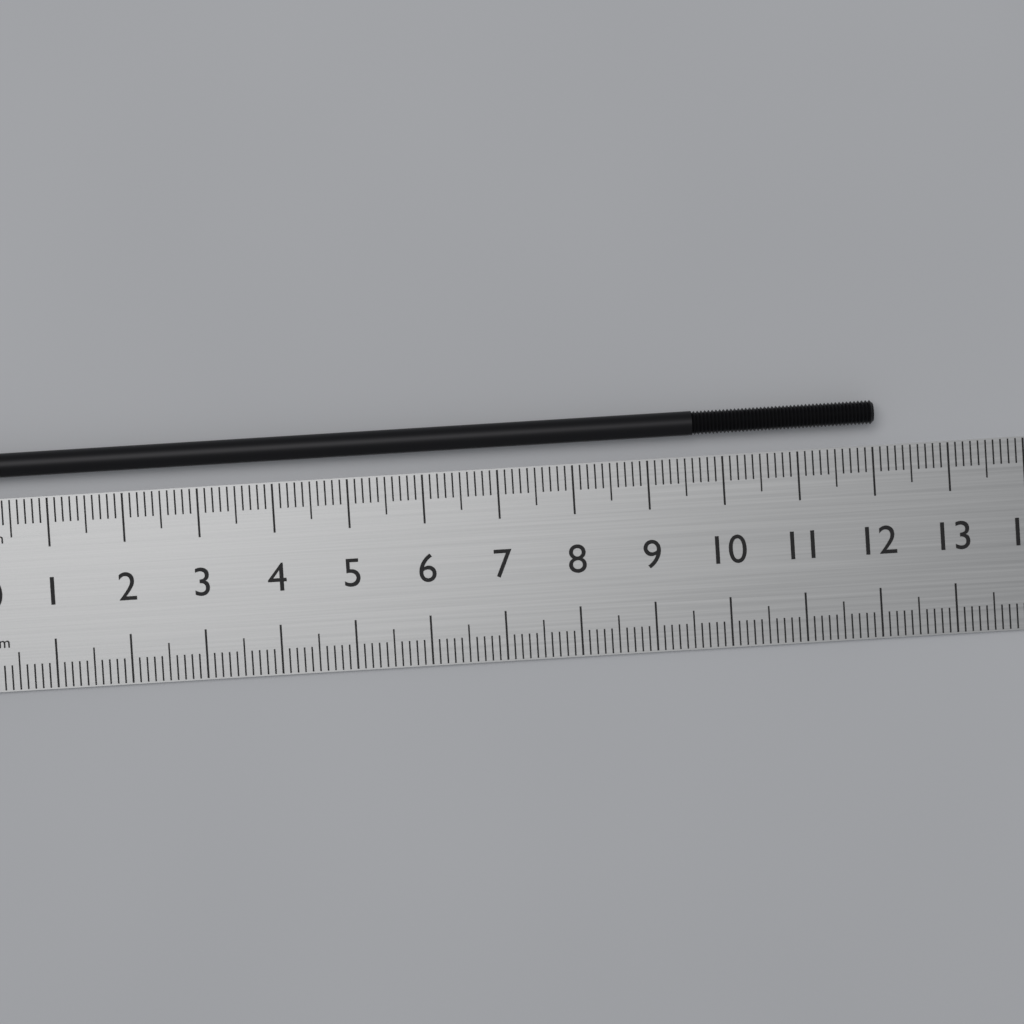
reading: 12.0 cm
